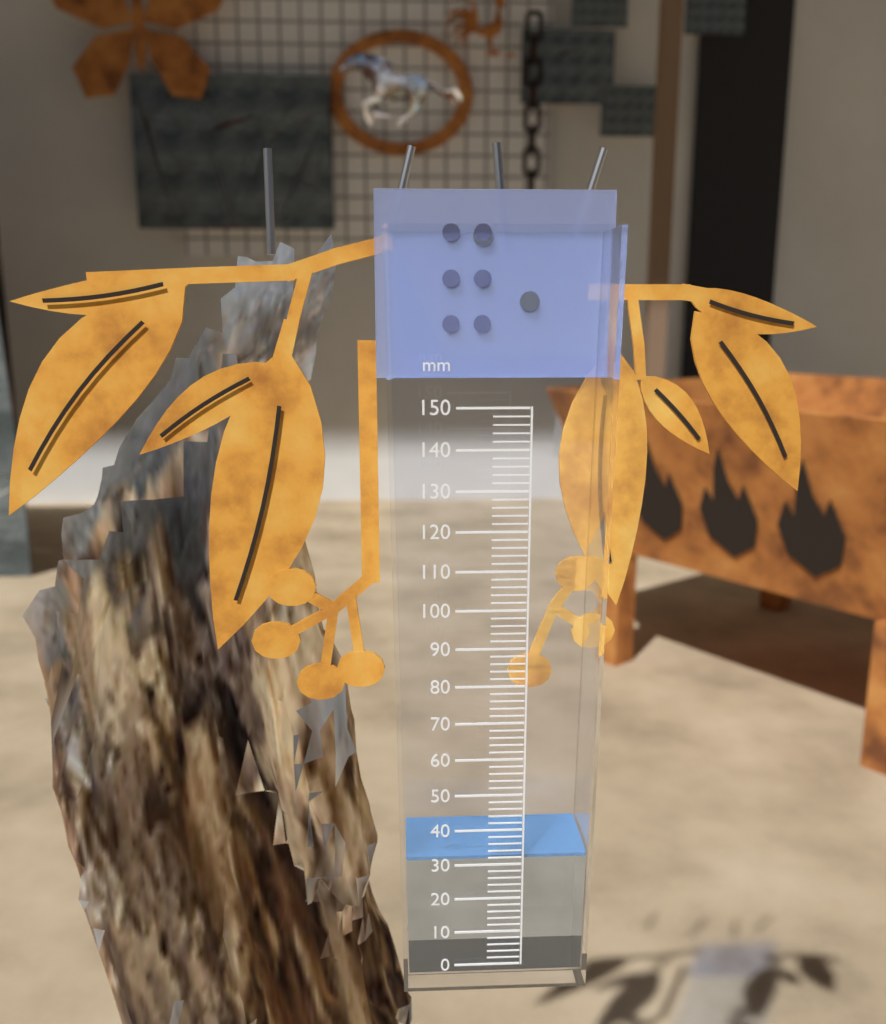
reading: 32 mm
